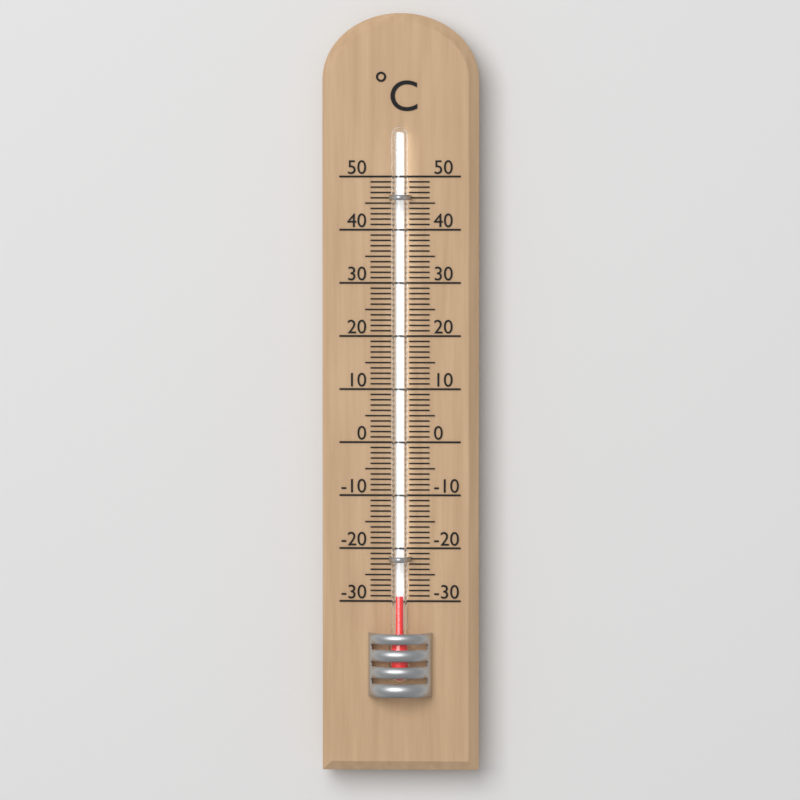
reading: -29 °C
